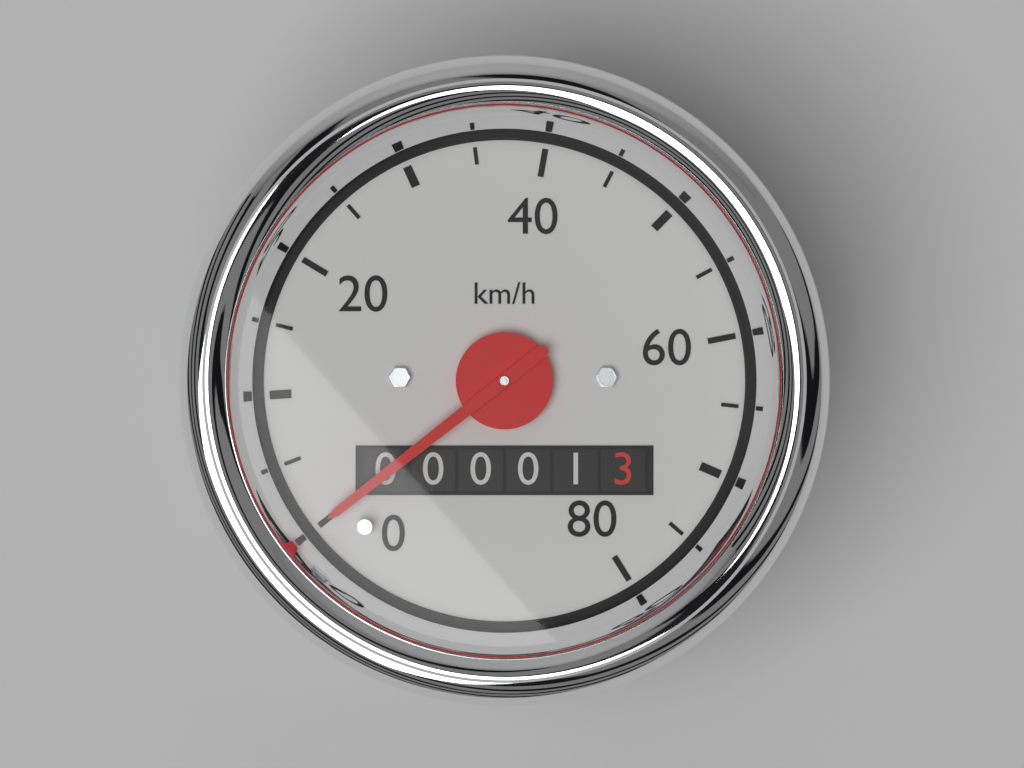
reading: 0 km/h
